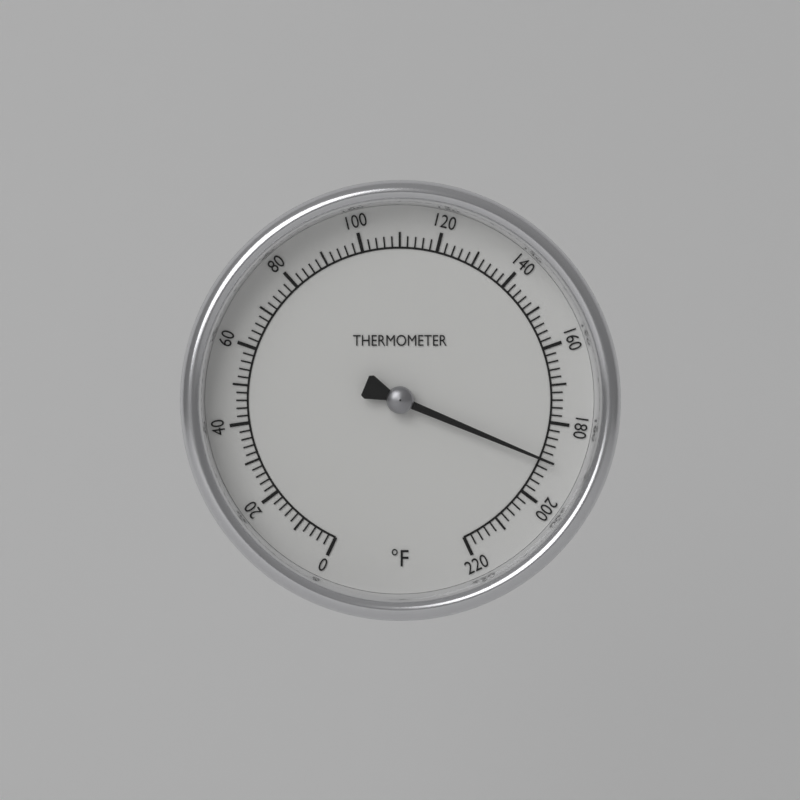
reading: 190 °F
